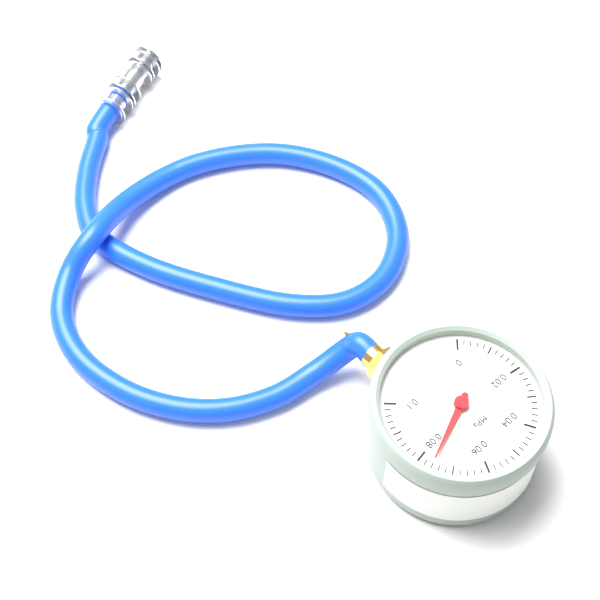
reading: 0.076 MPa
